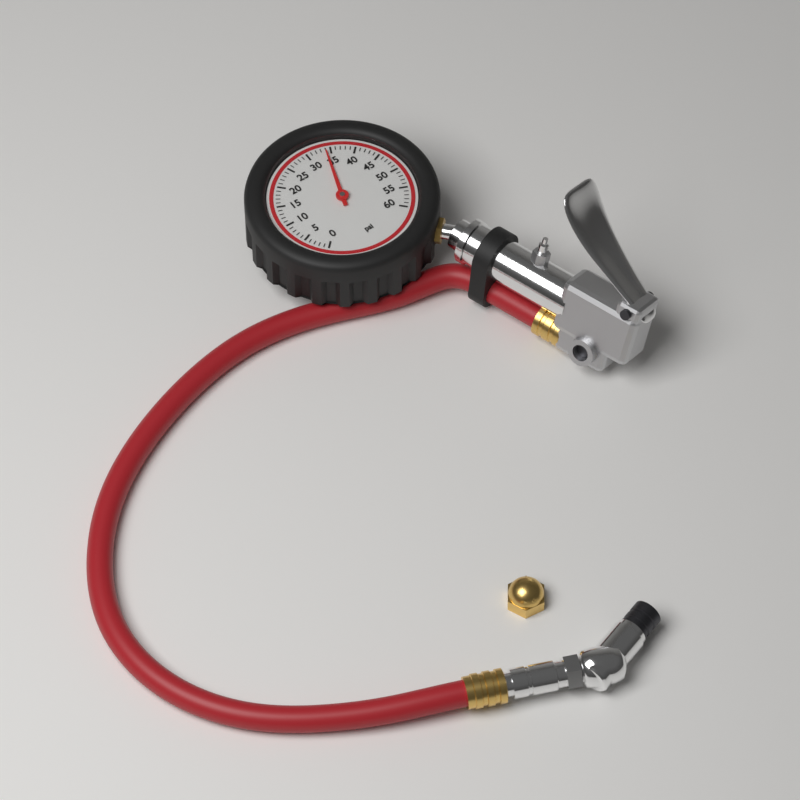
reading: 34 psi
